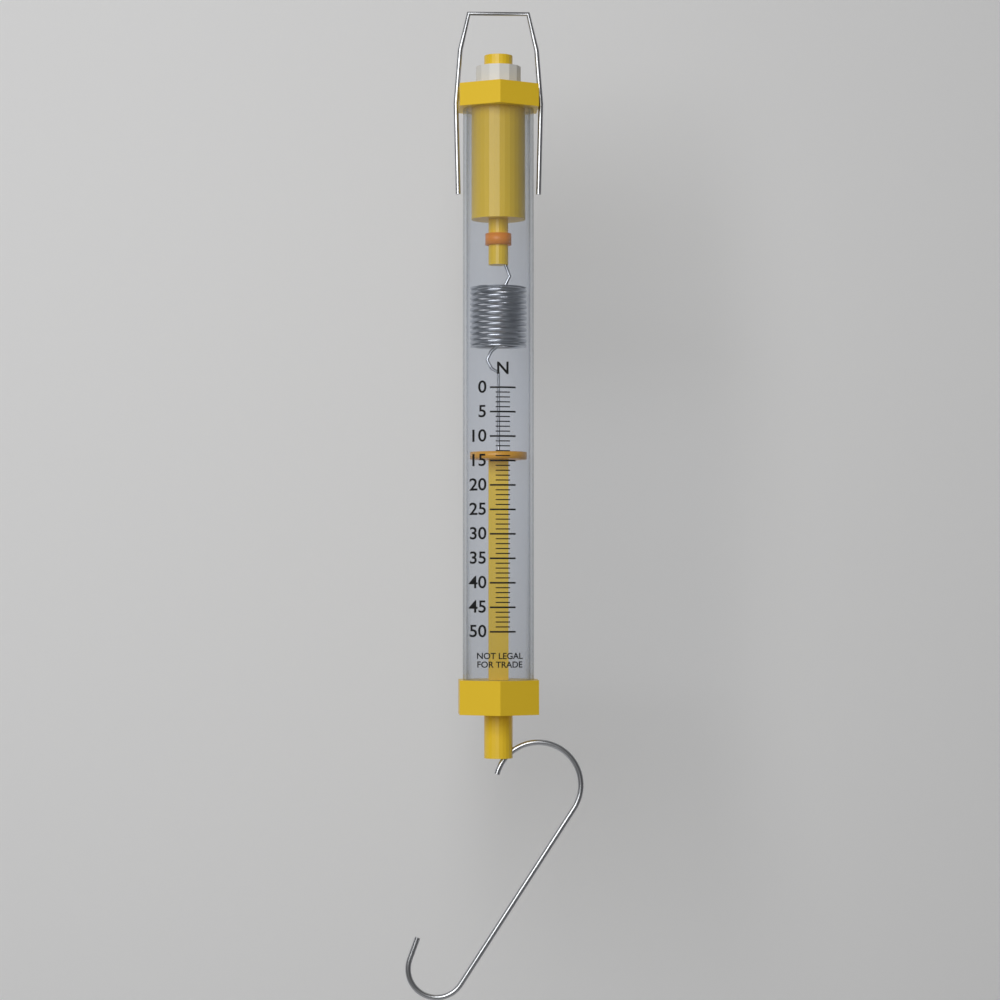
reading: 13 N
